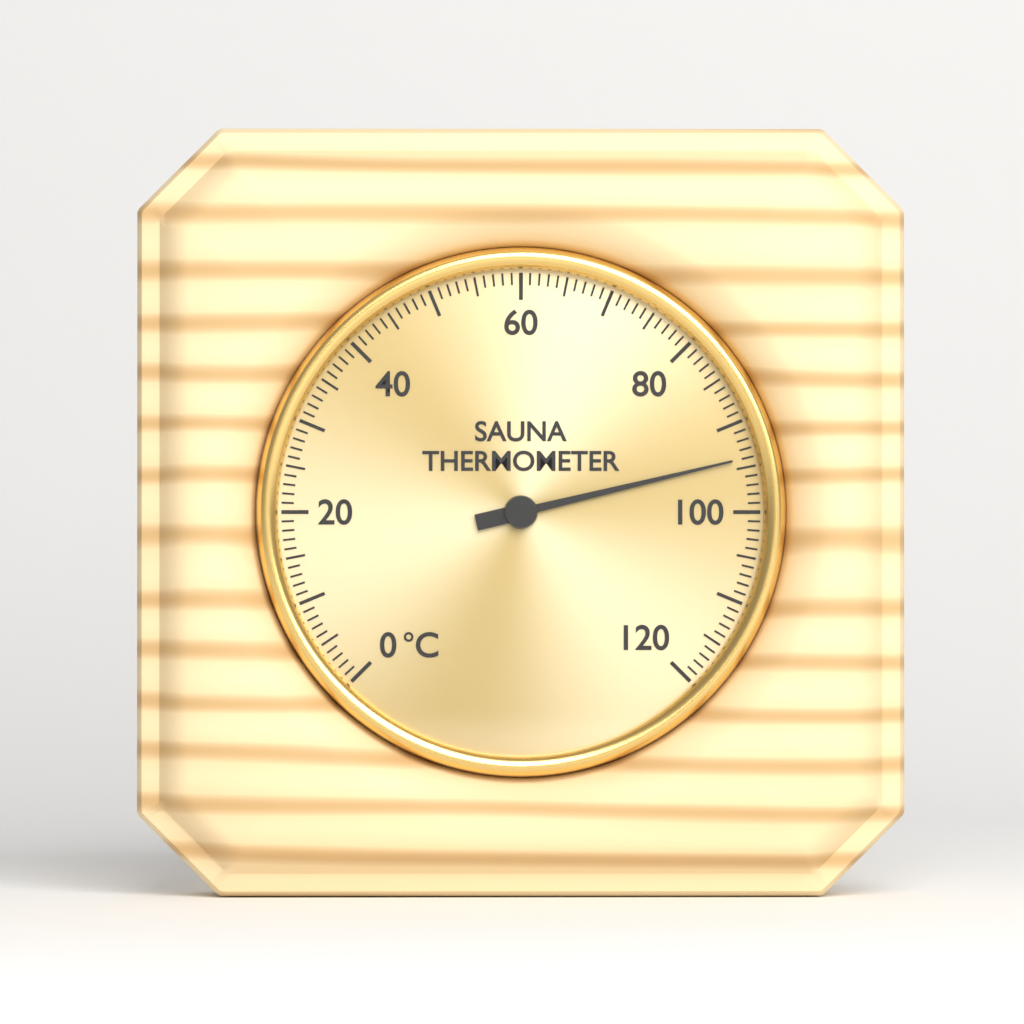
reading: 94 °C
